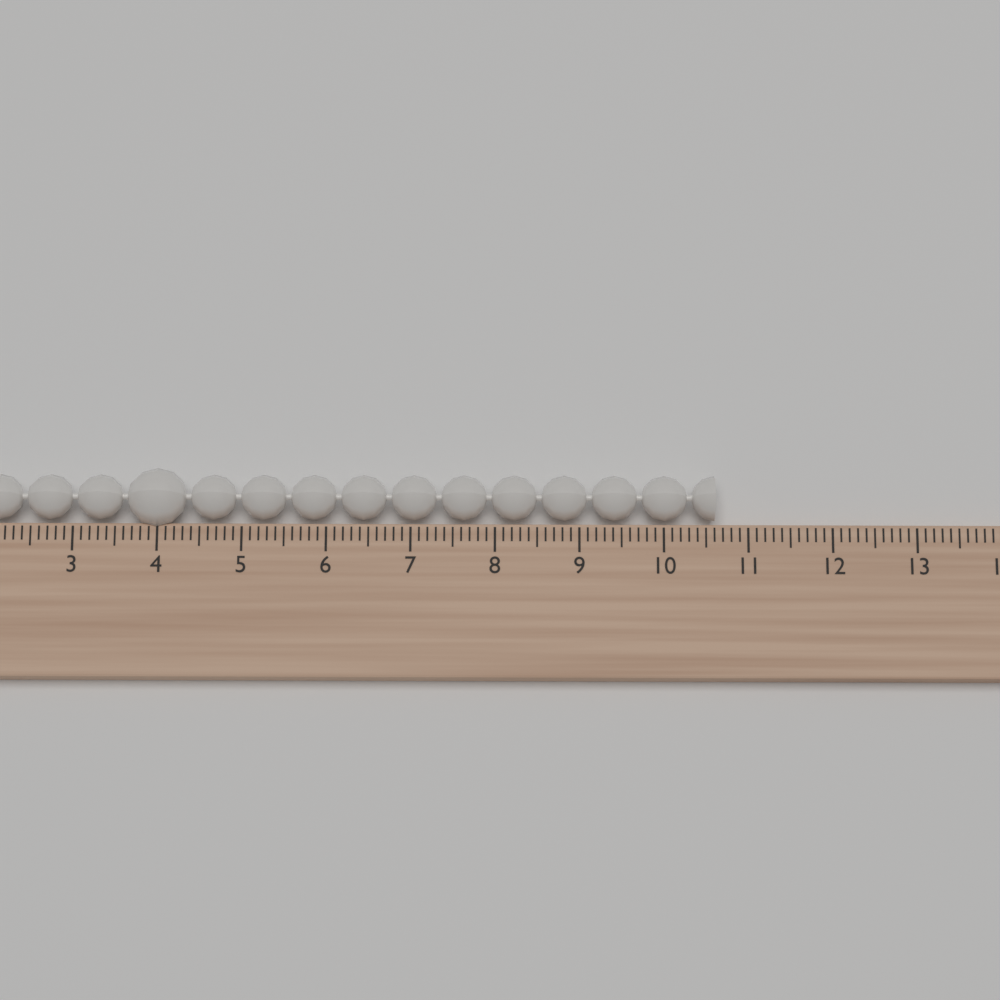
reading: 10.6 (no unit)
